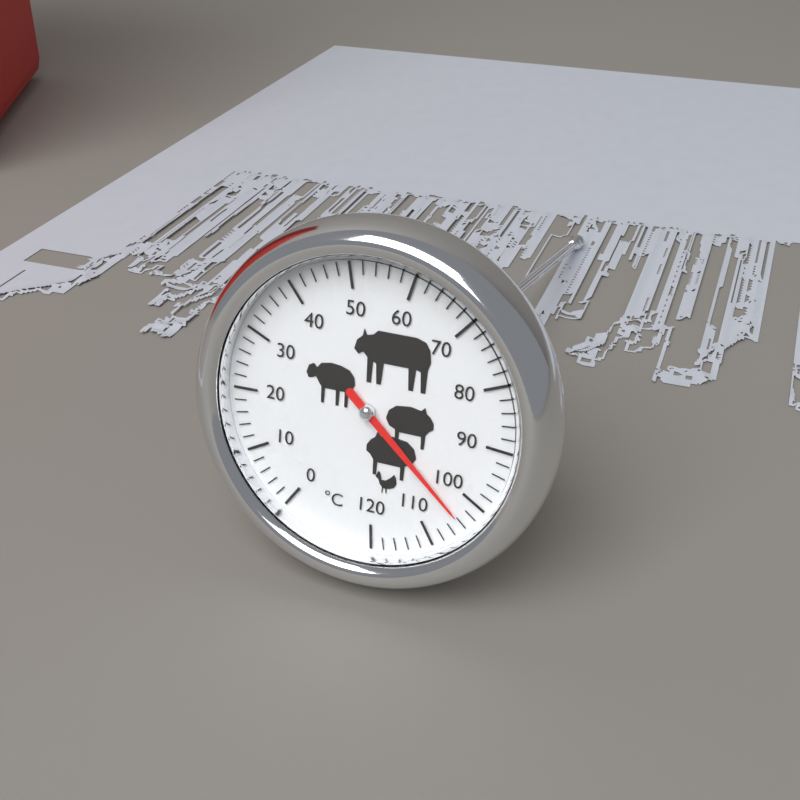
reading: 104 °C
